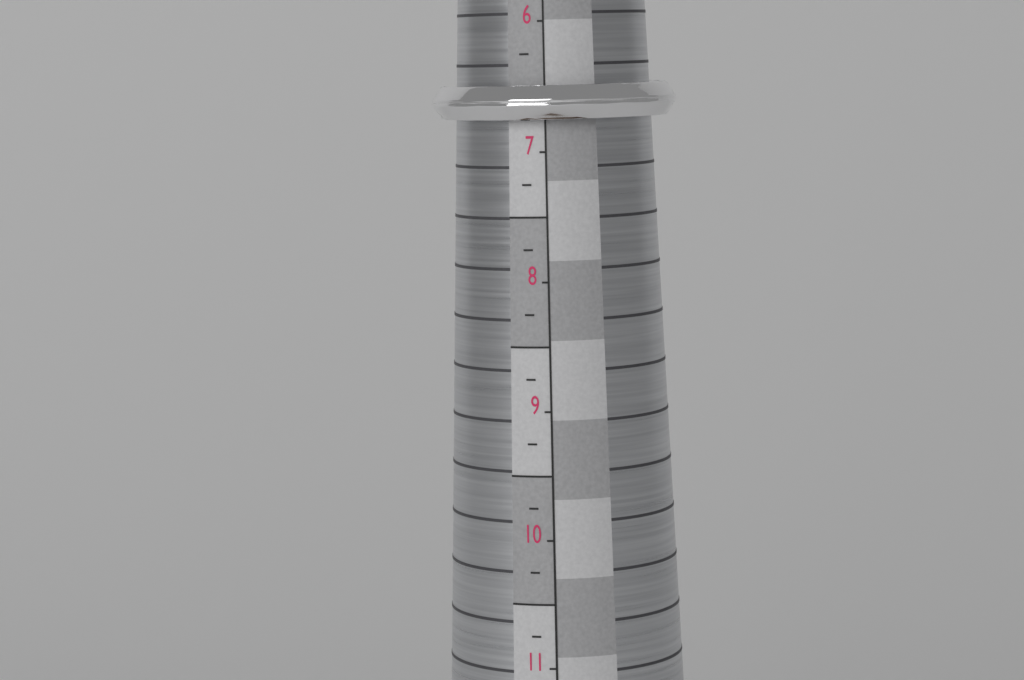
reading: 6.75 (no unit)
